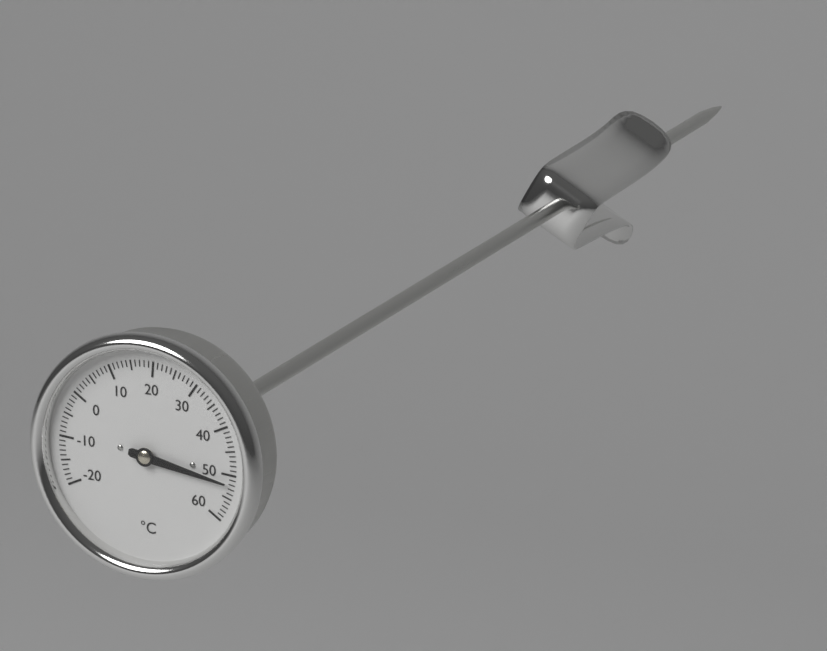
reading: 52 °C
